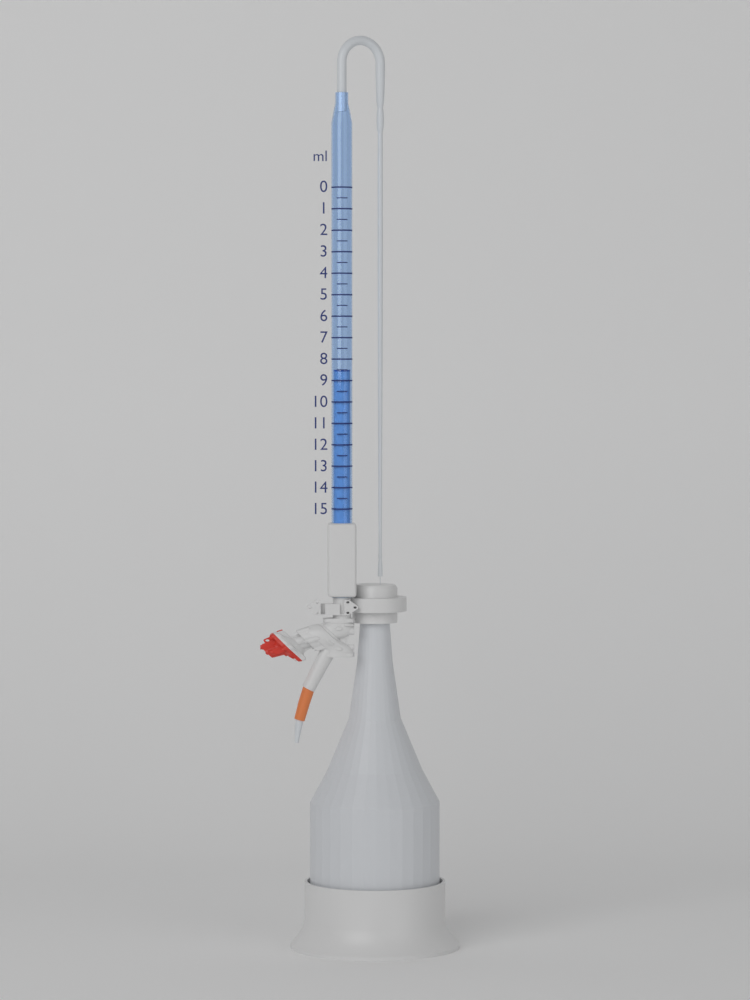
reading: 8.5 ml
